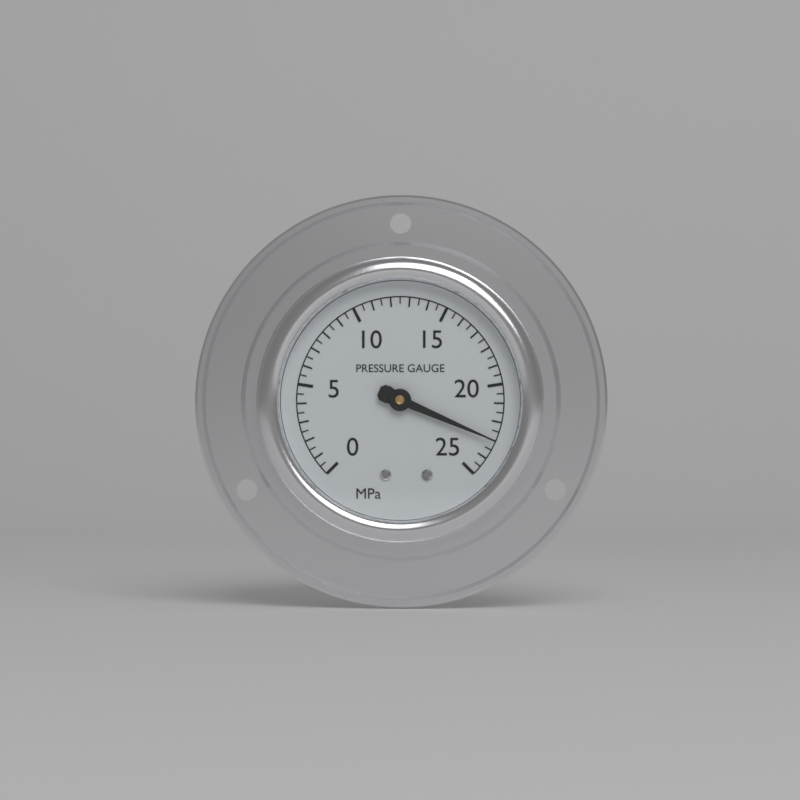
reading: 23.0 MPa
